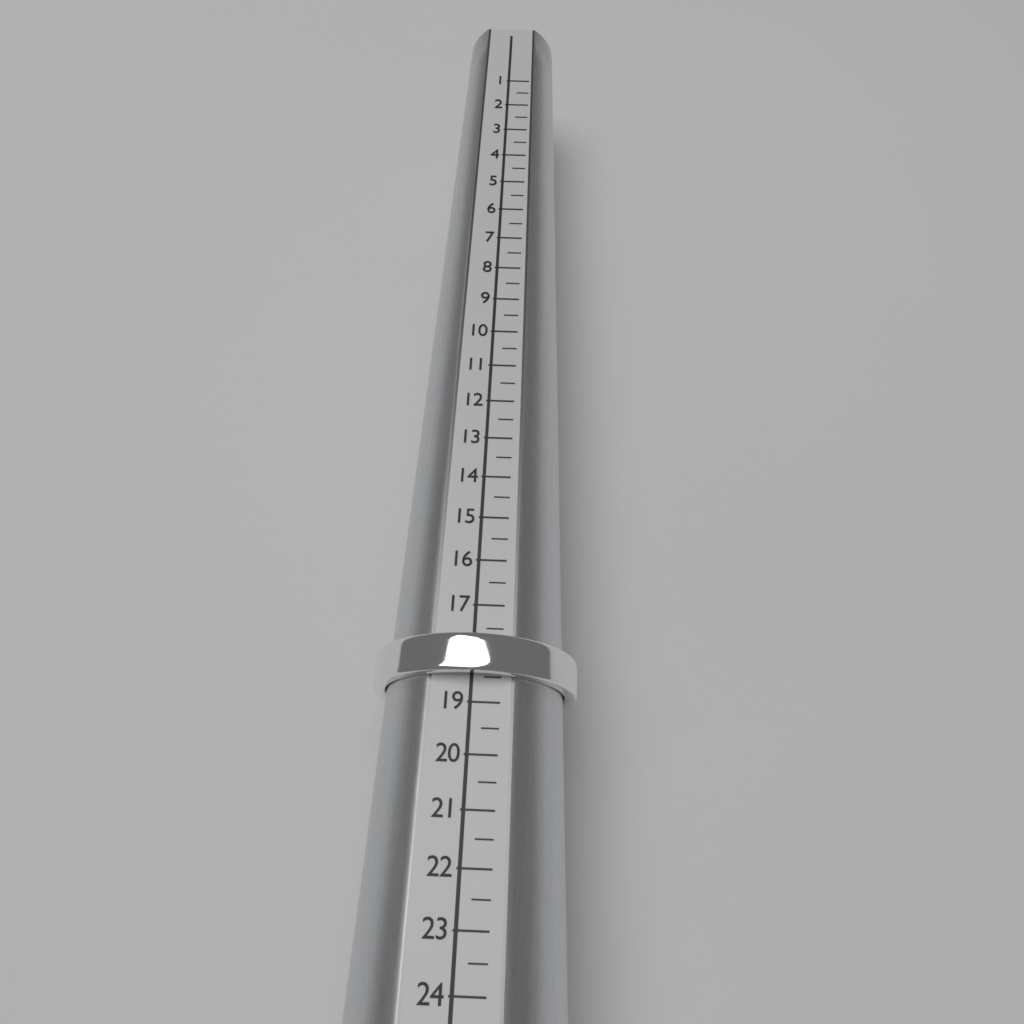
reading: 18.5 (no unit)
